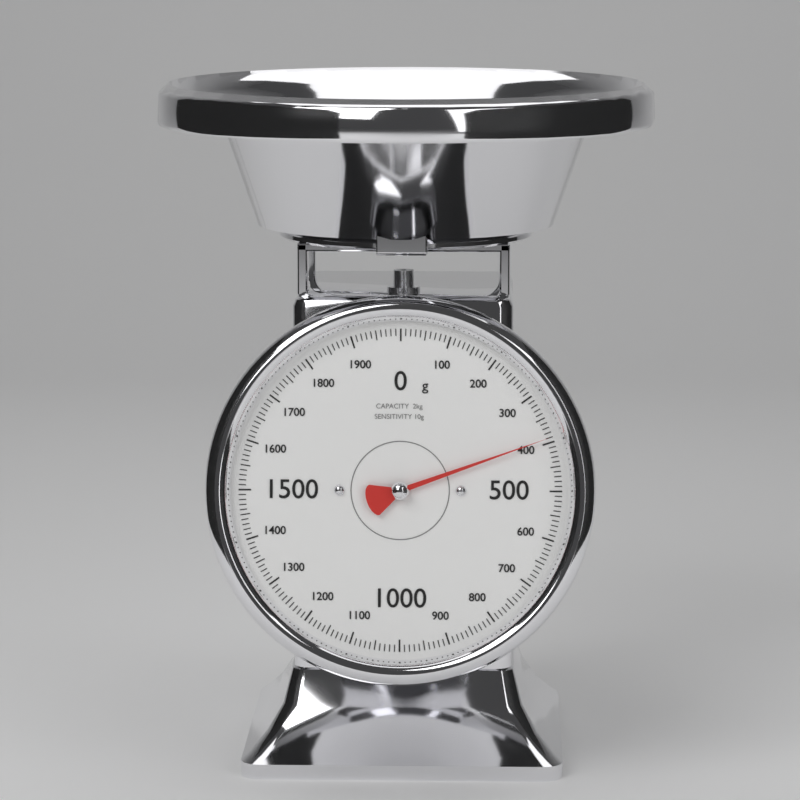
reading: 390 g
